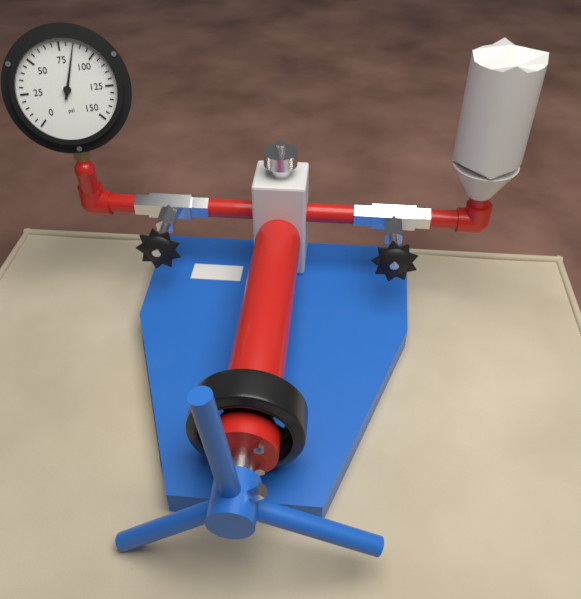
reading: 85 psi
